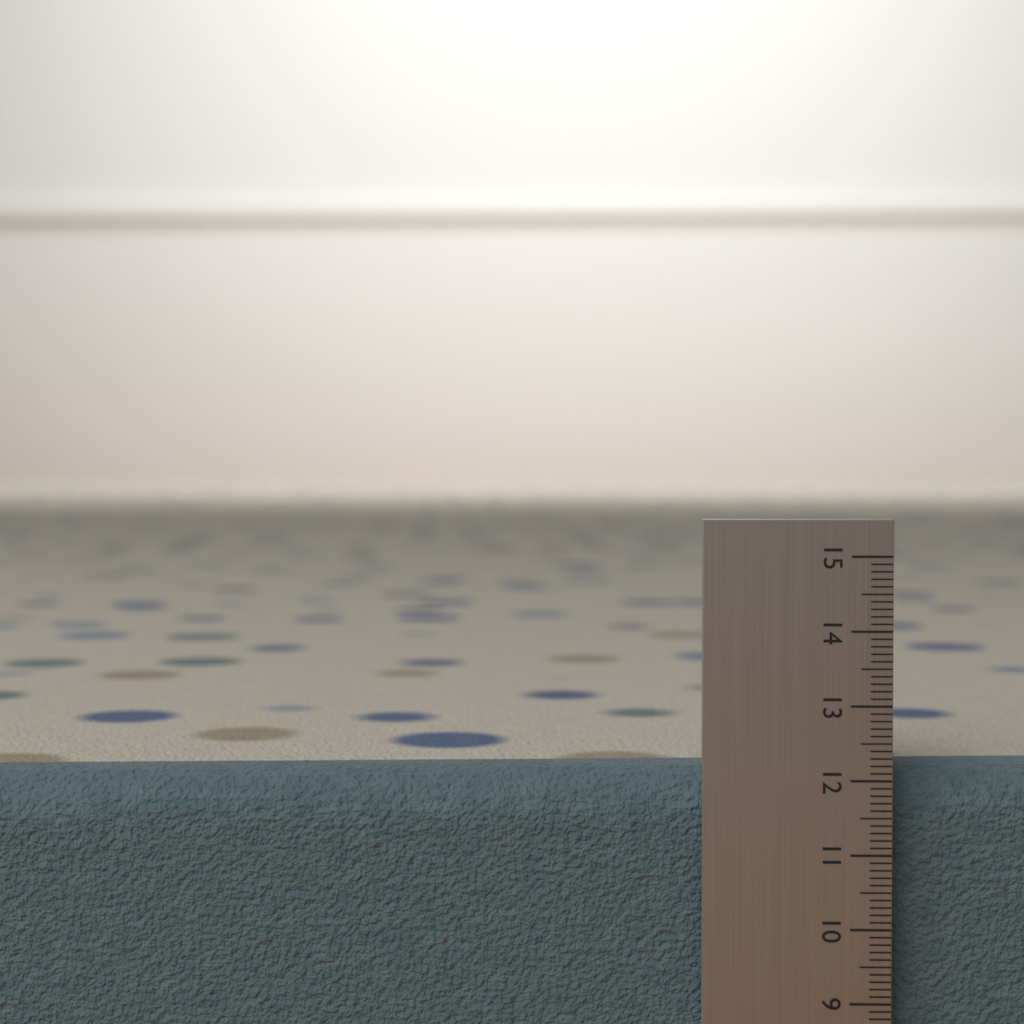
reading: 12.1 (no unit)
